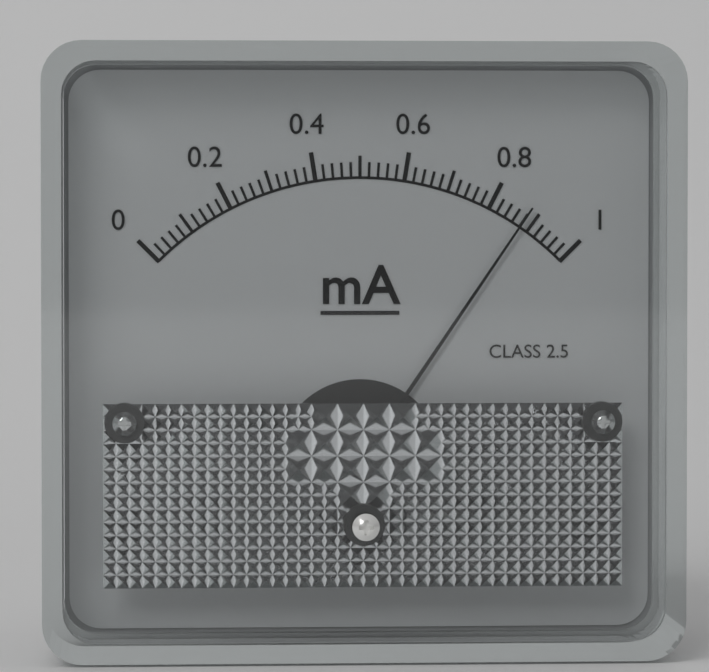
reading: 0.88 mA
